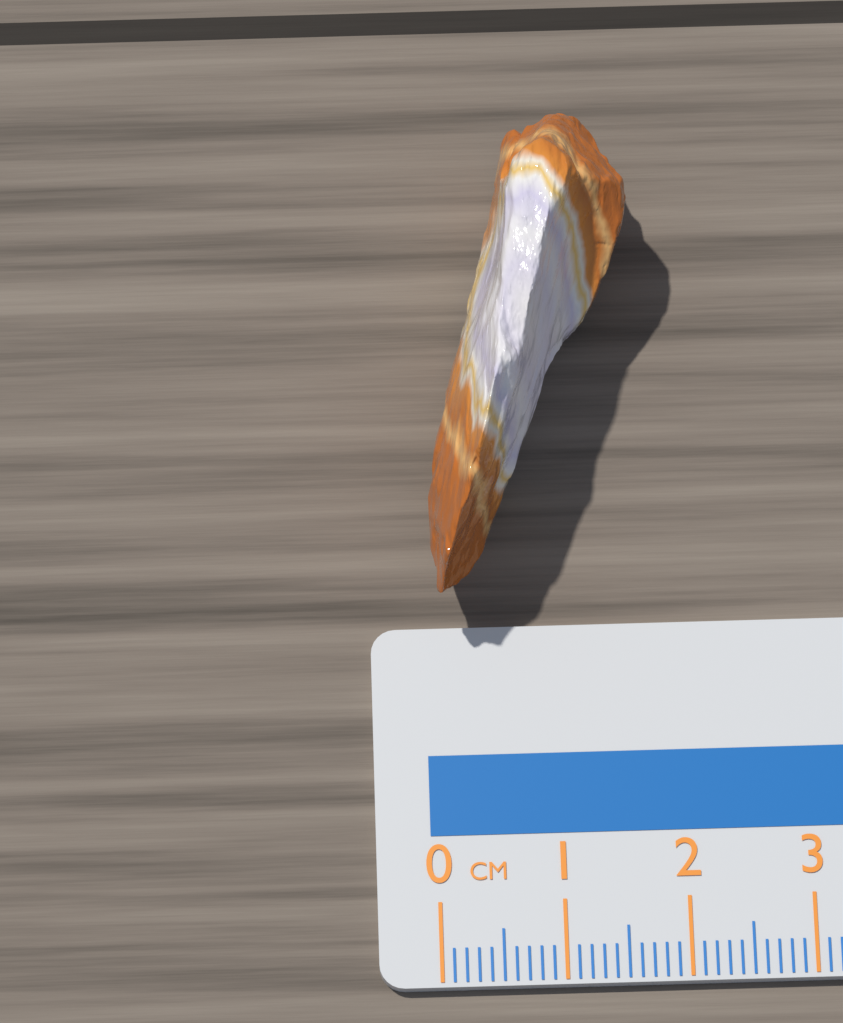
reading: 1.7 cm
